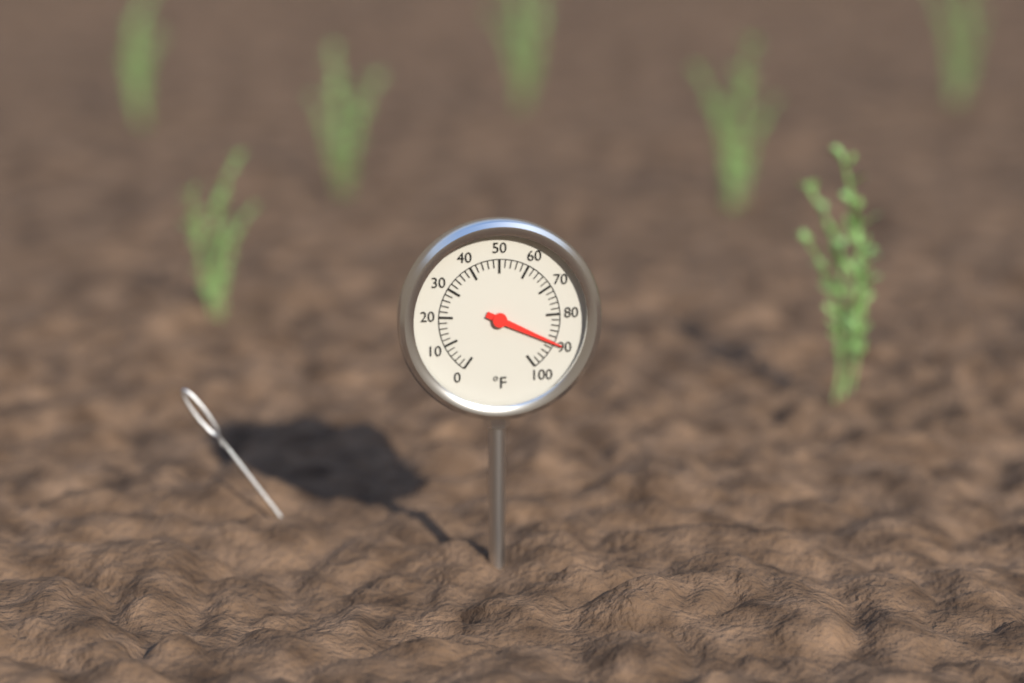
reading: 90 °F
